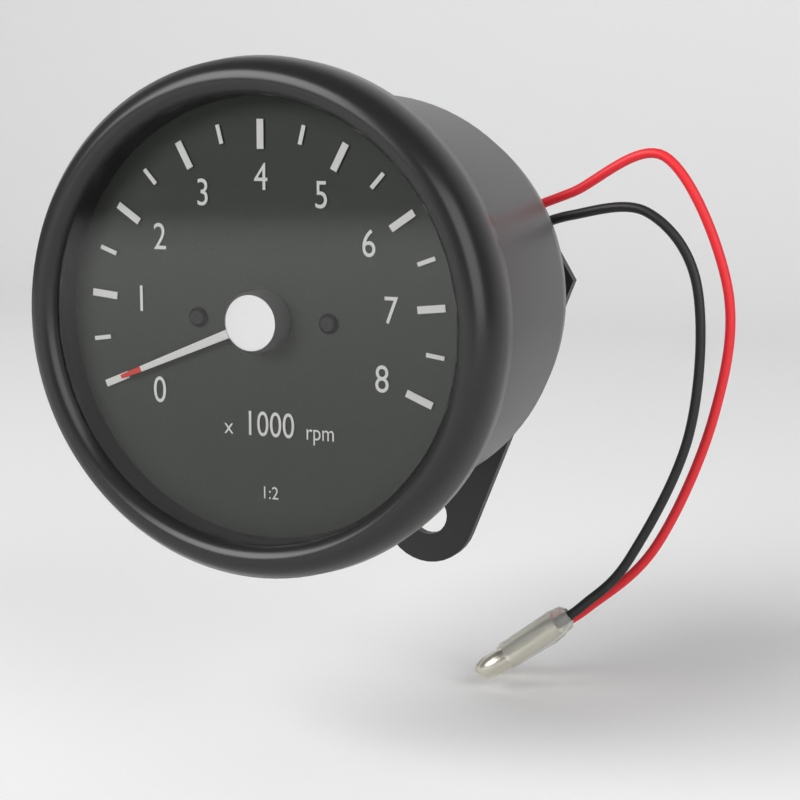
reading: 0 rpm
